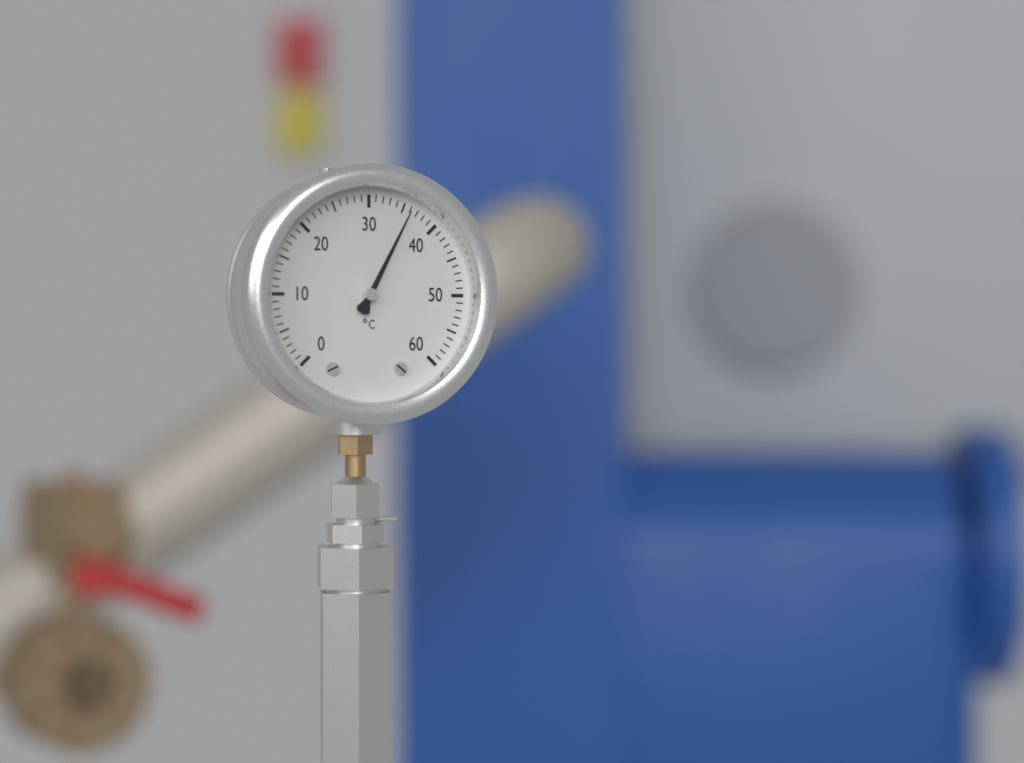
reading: 36 °C
